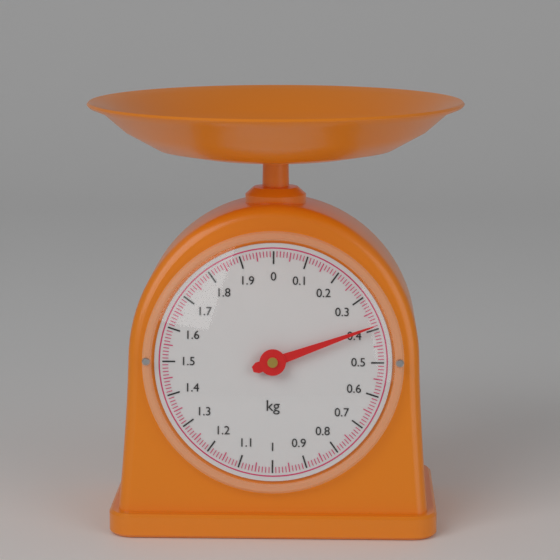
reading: 0.39 kg
